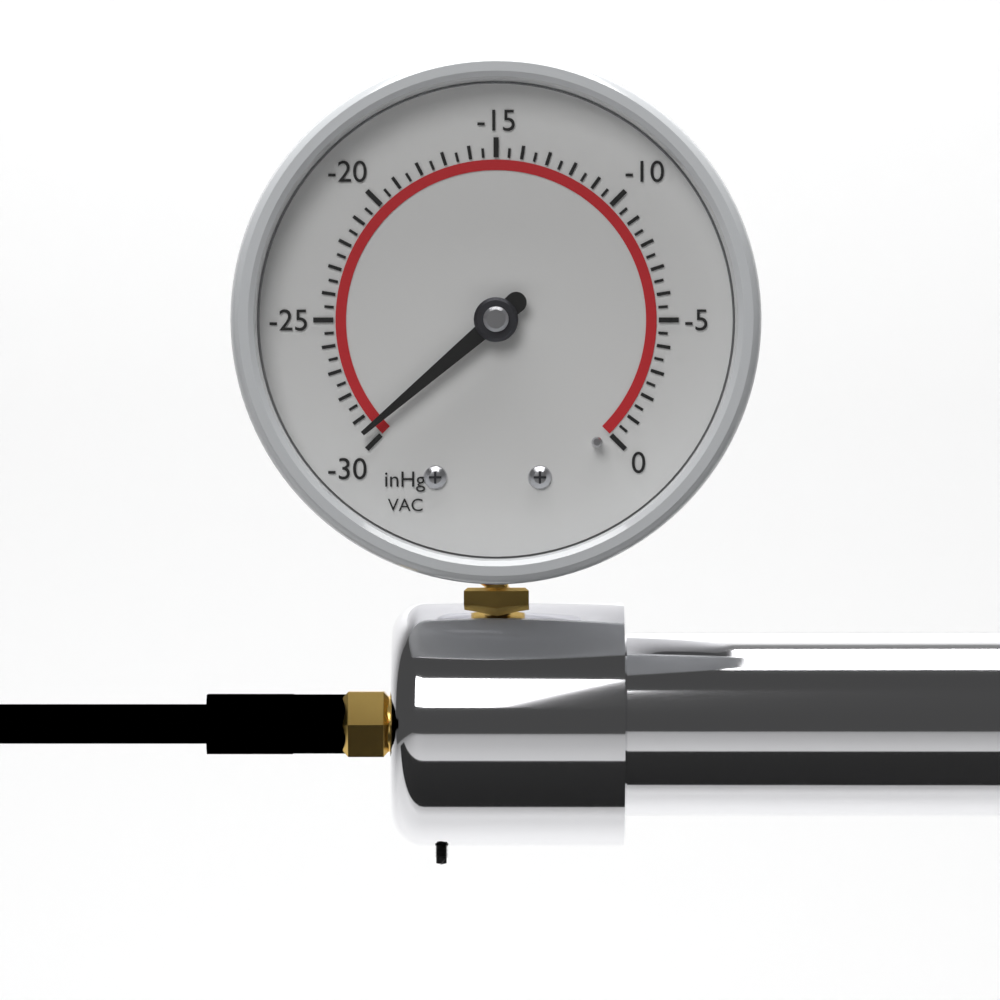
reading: -29.5 inHg
